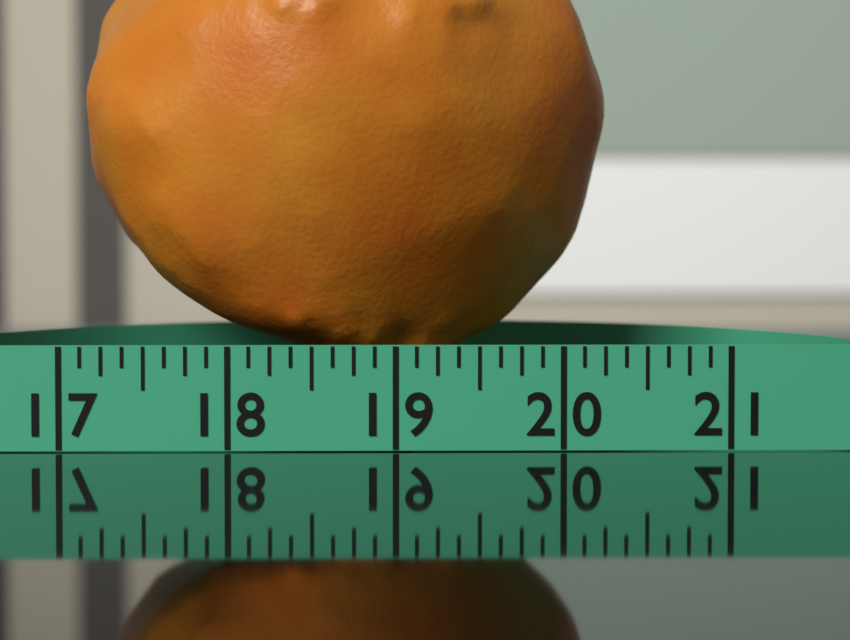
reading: 20.375 (no unit)
